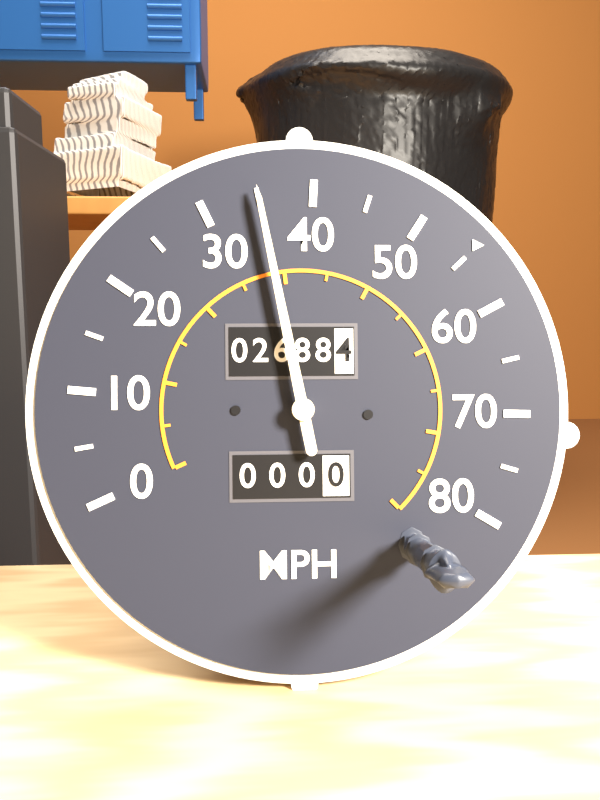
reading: 35 MPH
